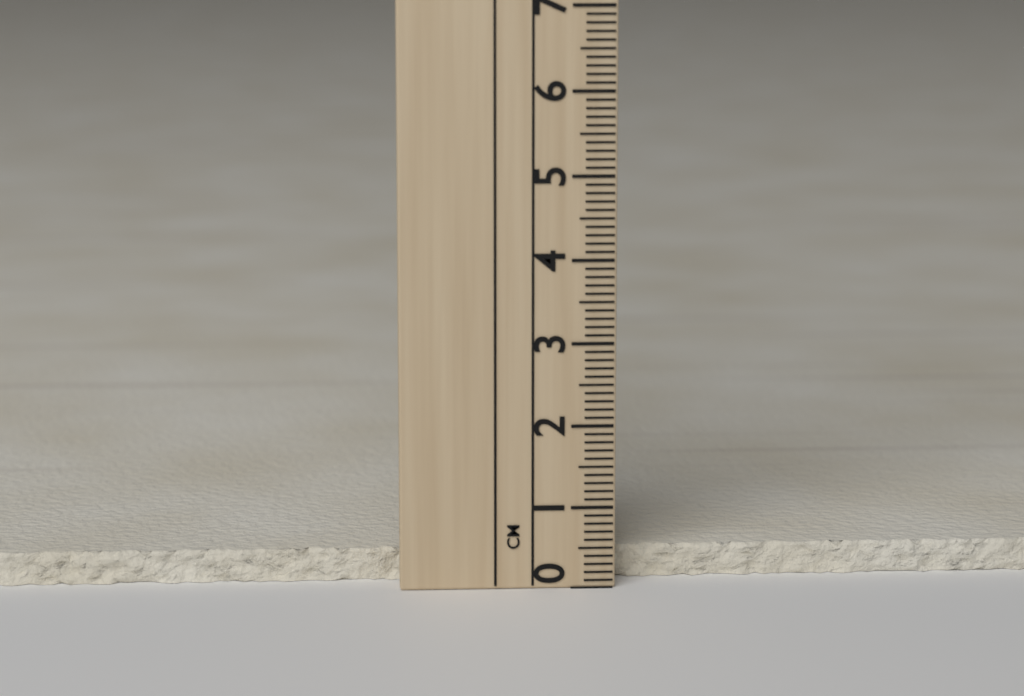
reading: 0.4 cm
